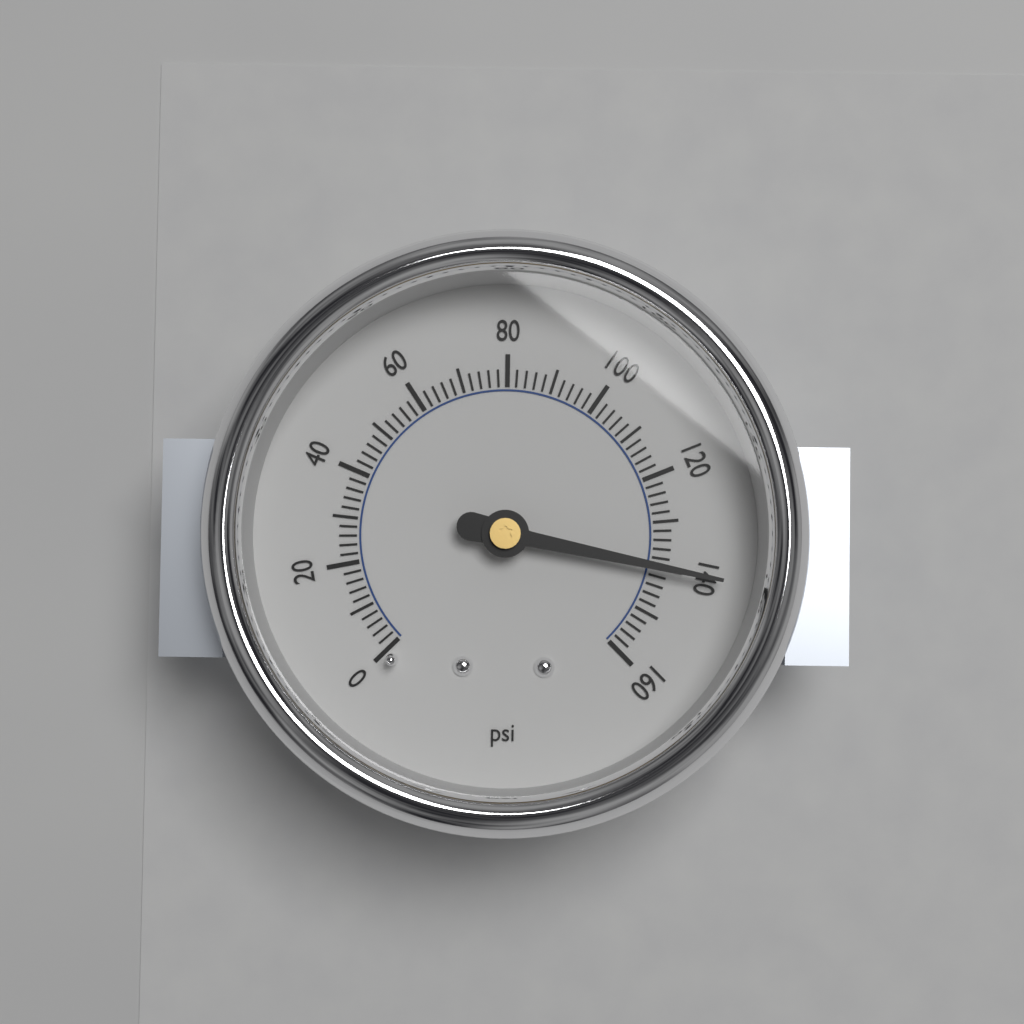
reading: 140 psi
